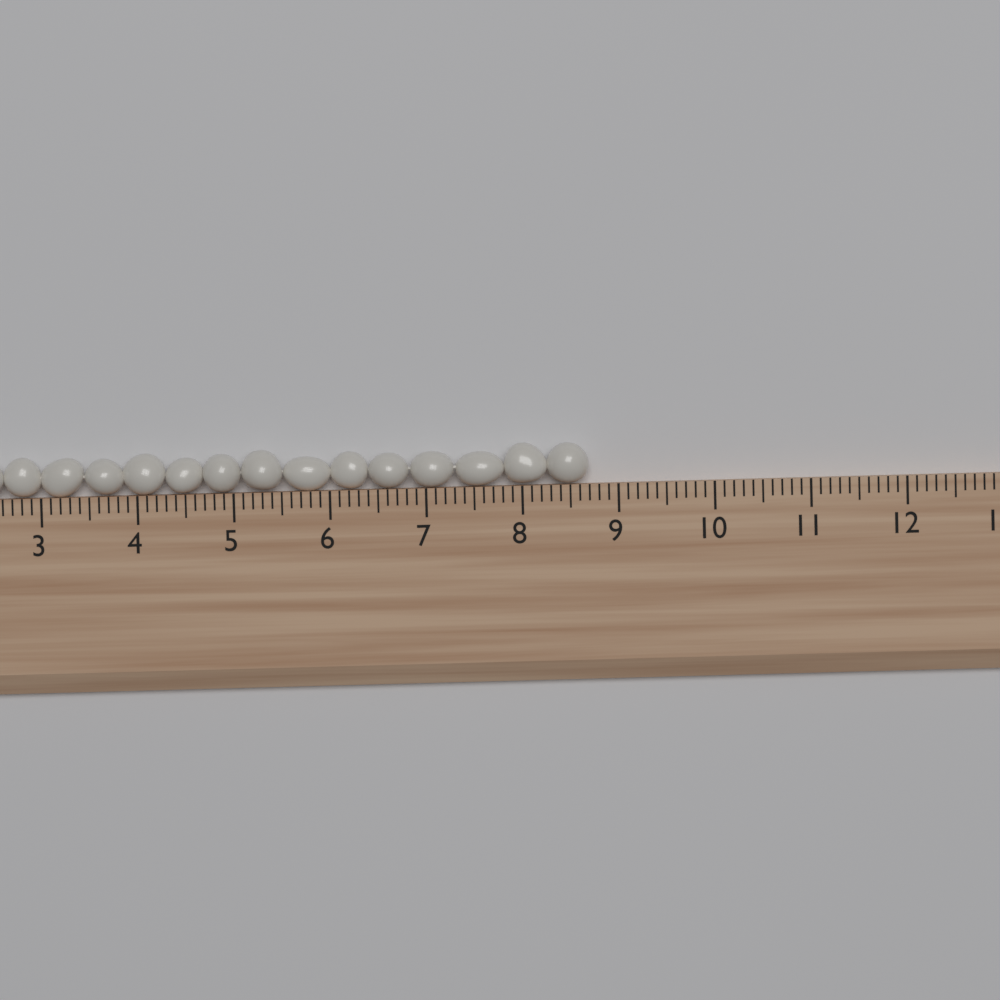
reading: 8.7 (no unit)
